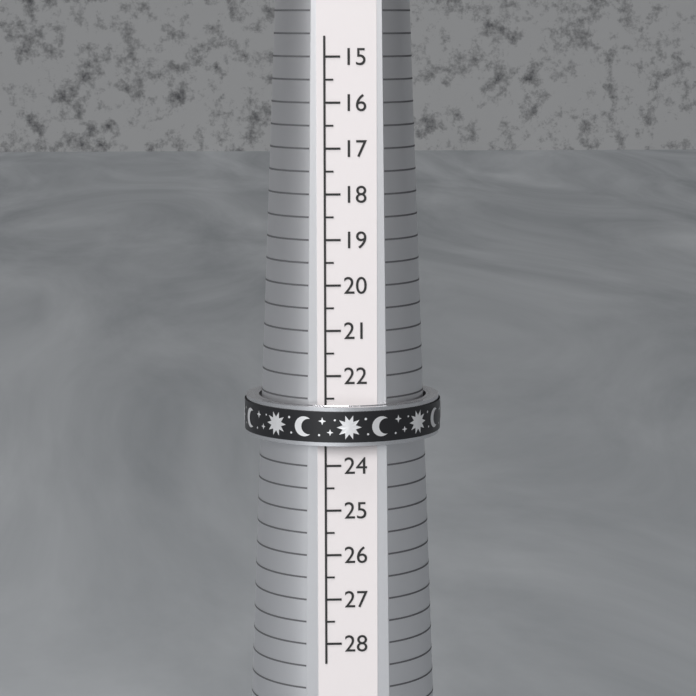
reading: 23.5 (no unit)
